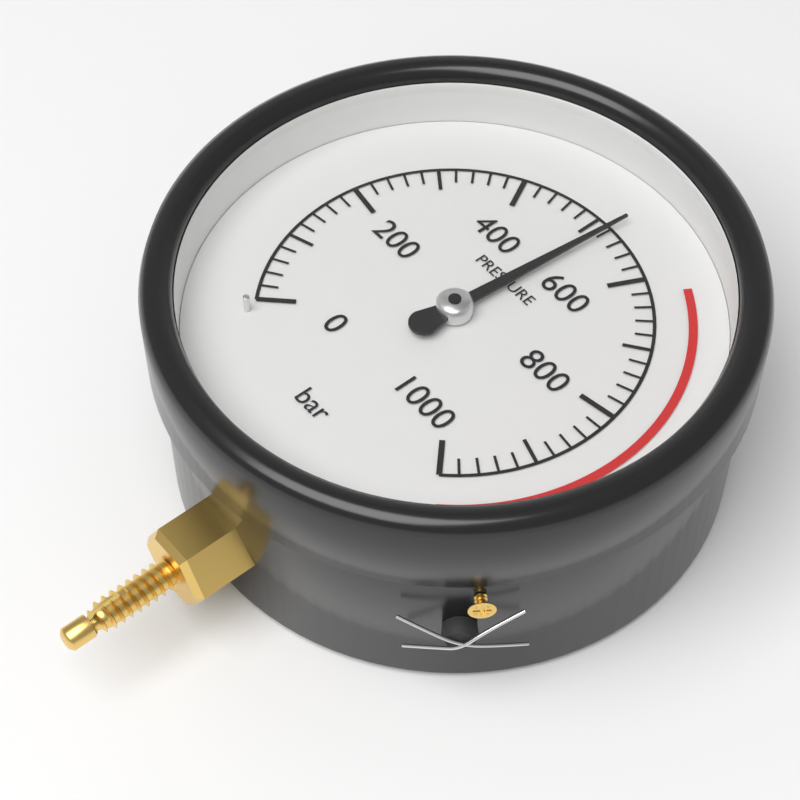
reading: 520 bar
